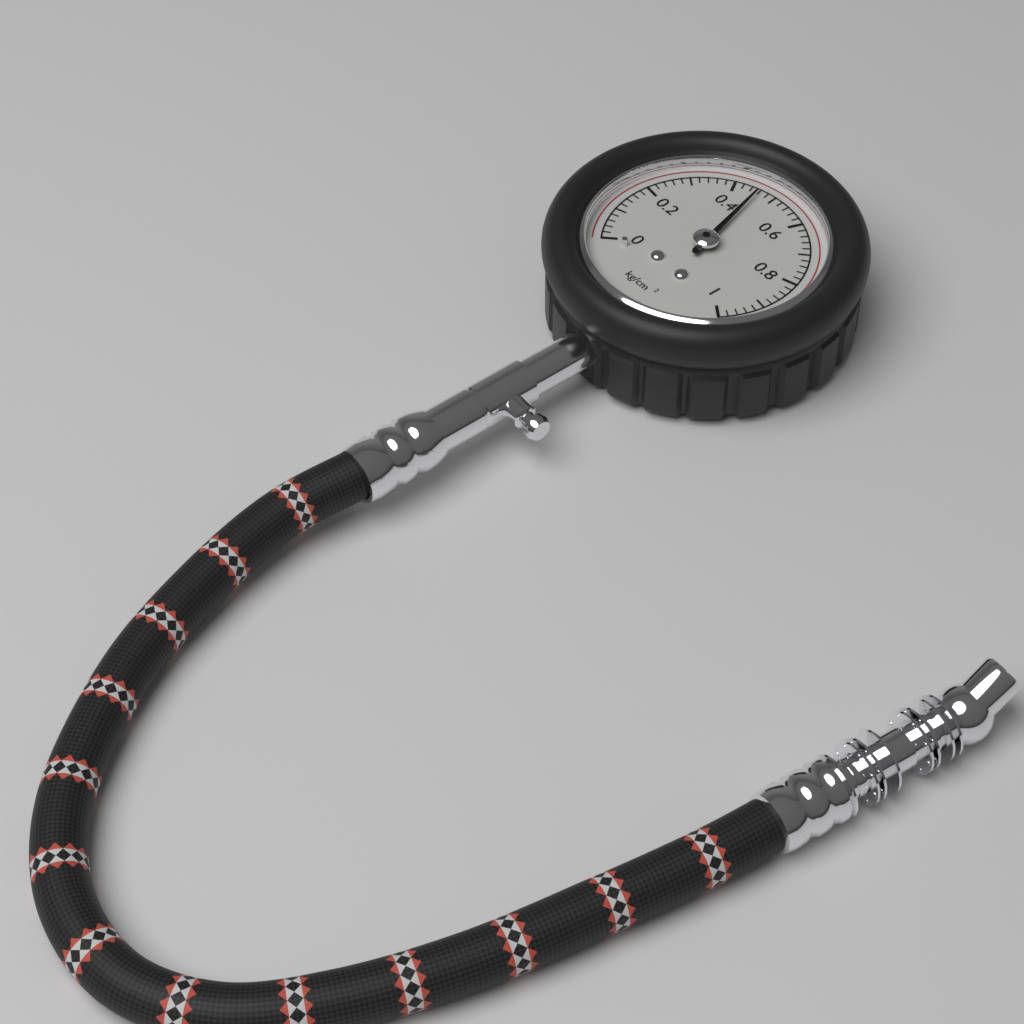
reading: 0.46 kg/cm²
